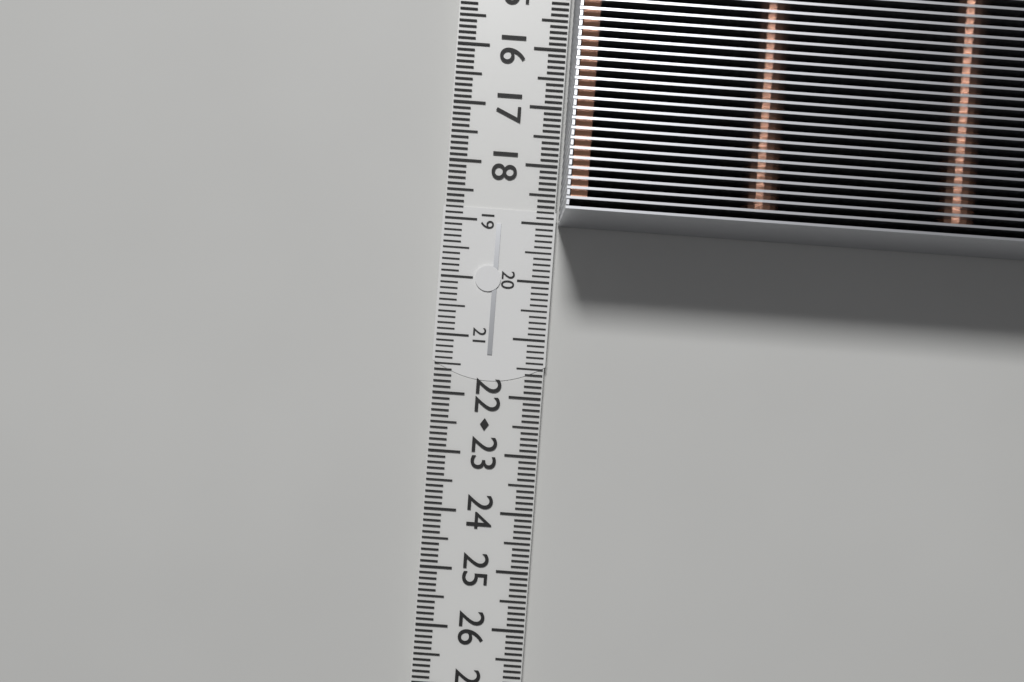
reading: 19.0 cm
